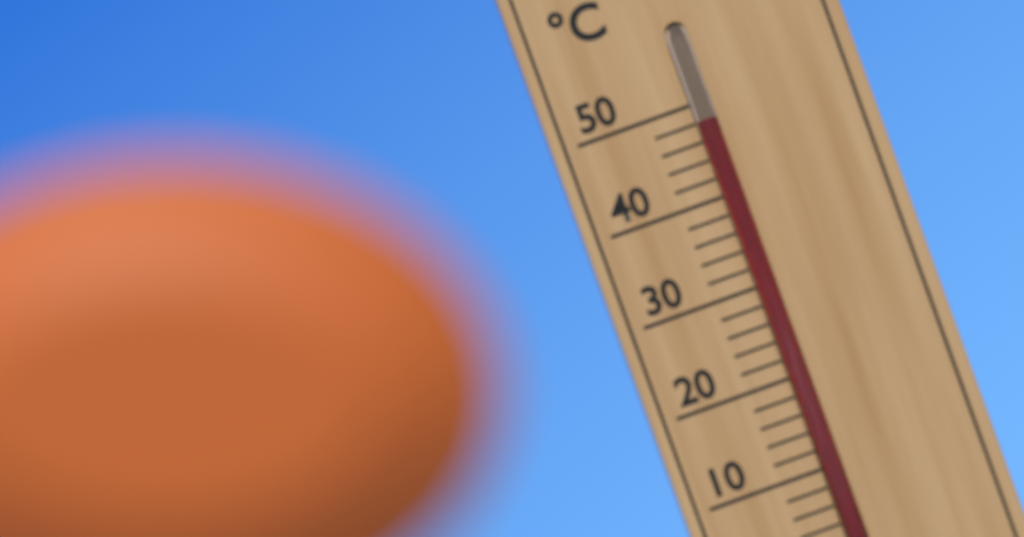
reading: 48 °C
